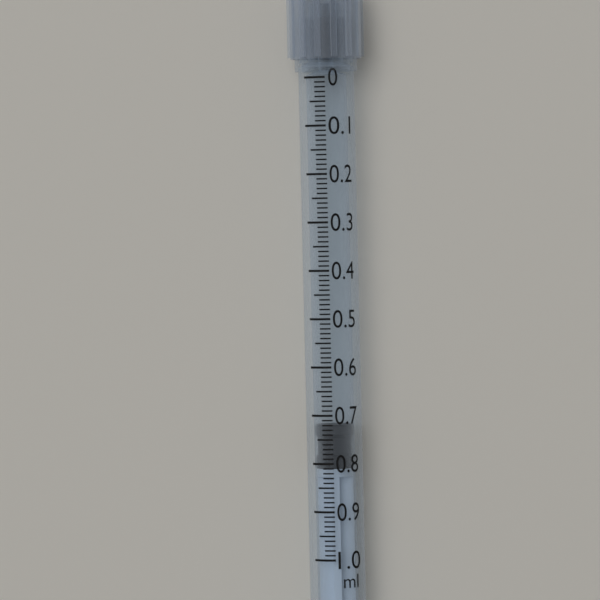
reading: 0.72 ml
